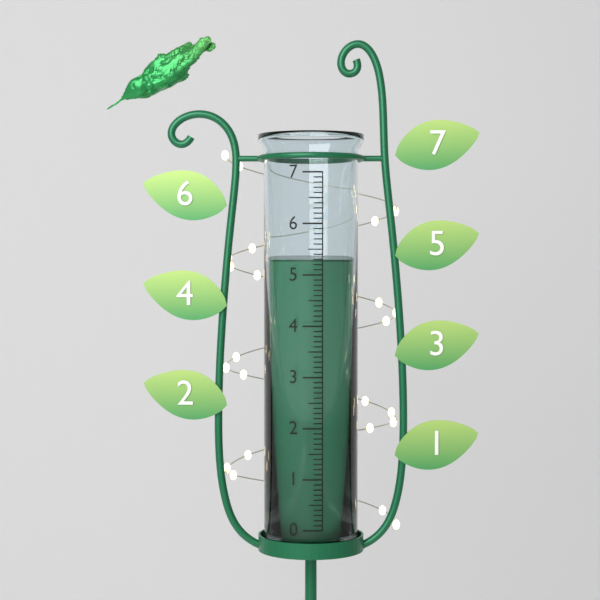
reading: 5.3 (no unit)
